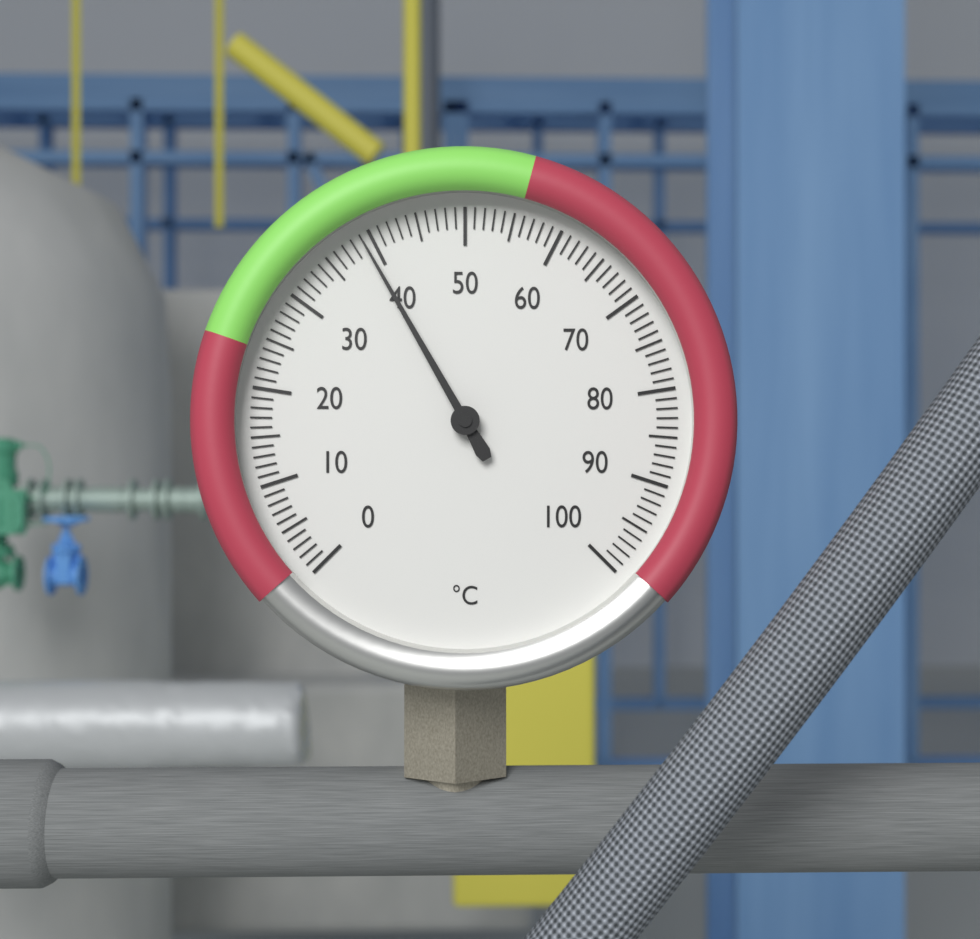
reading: 39 °C
